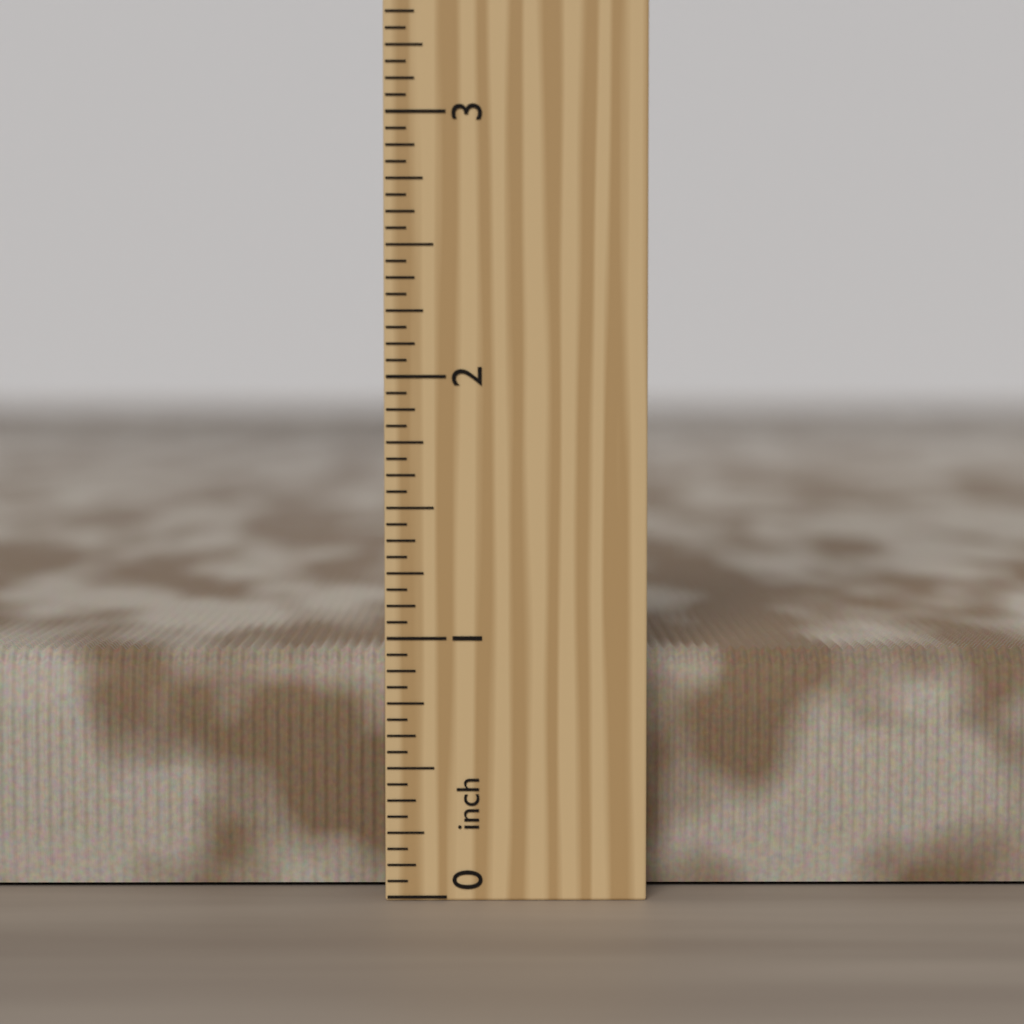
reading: 0.9375 inch
